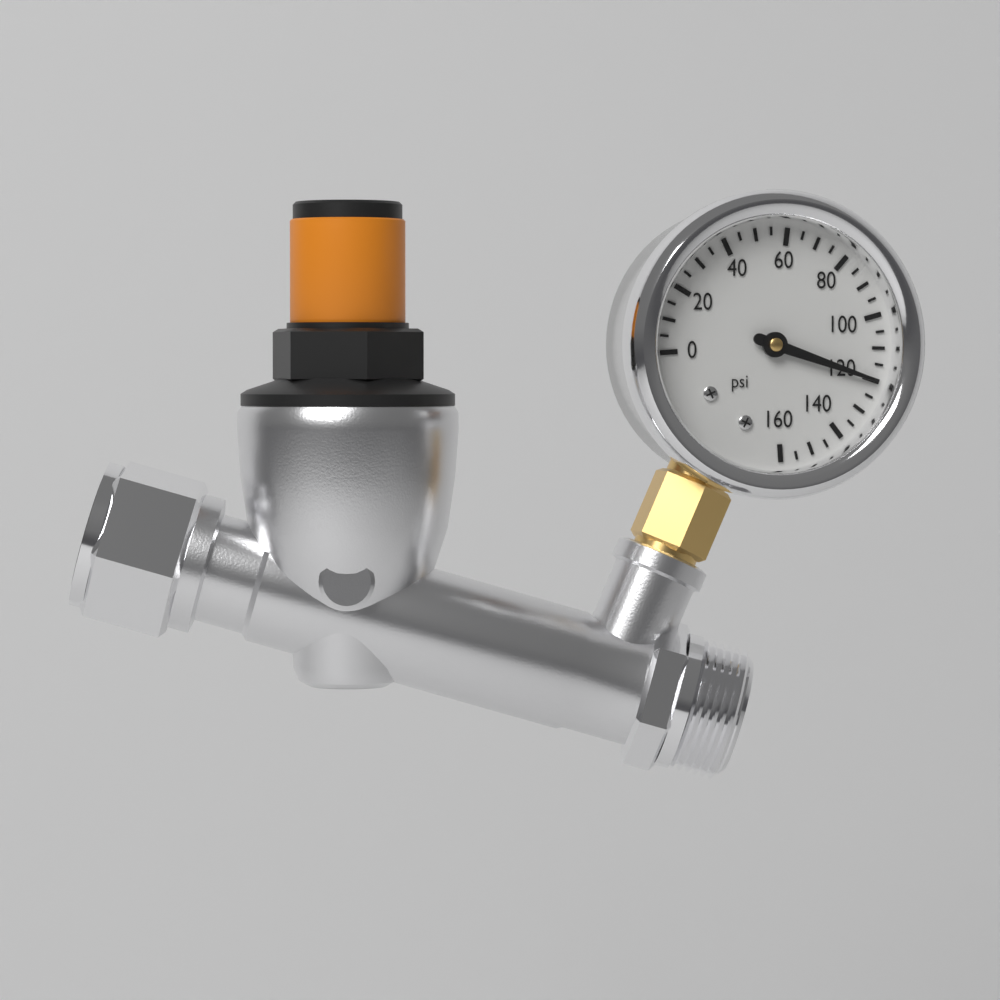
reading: 120 psi
